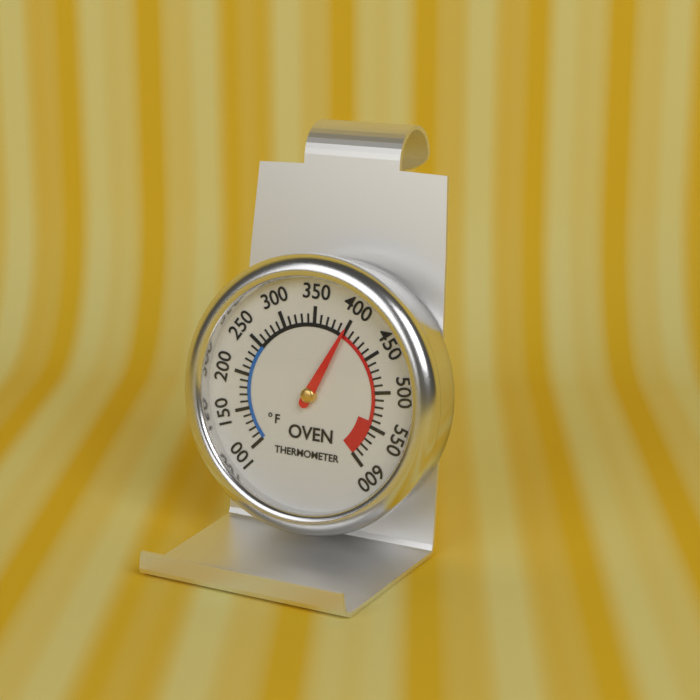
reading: 400 °F
